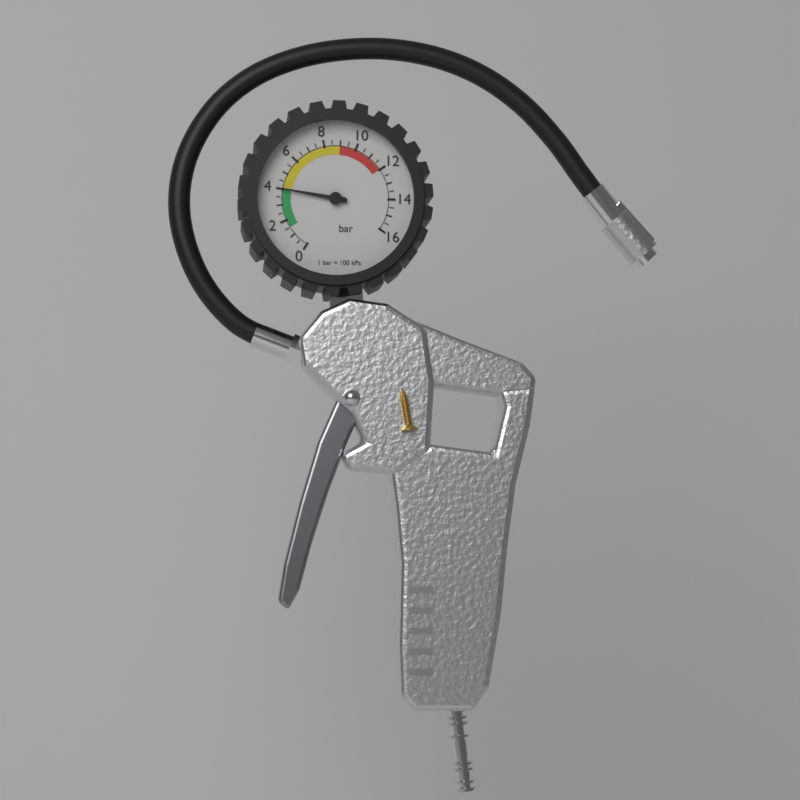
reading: 4.0 bar
